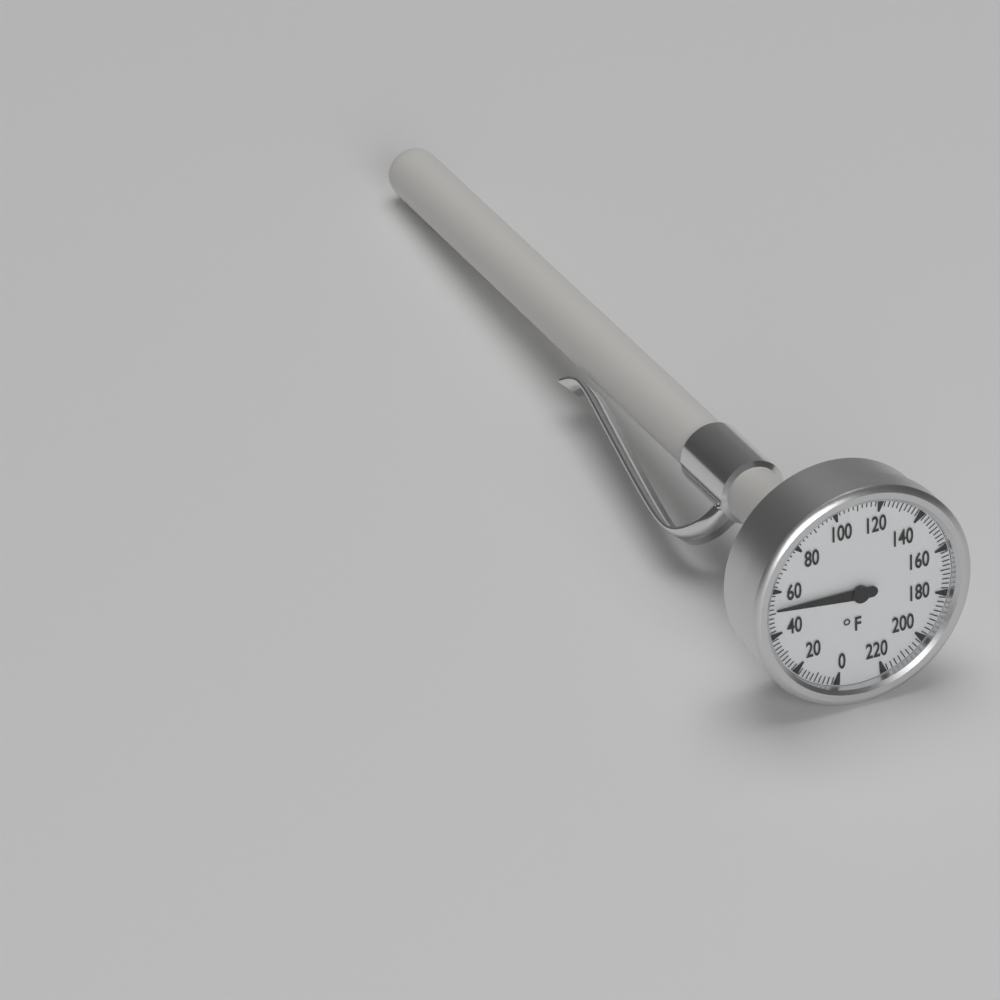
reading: 52 °F
